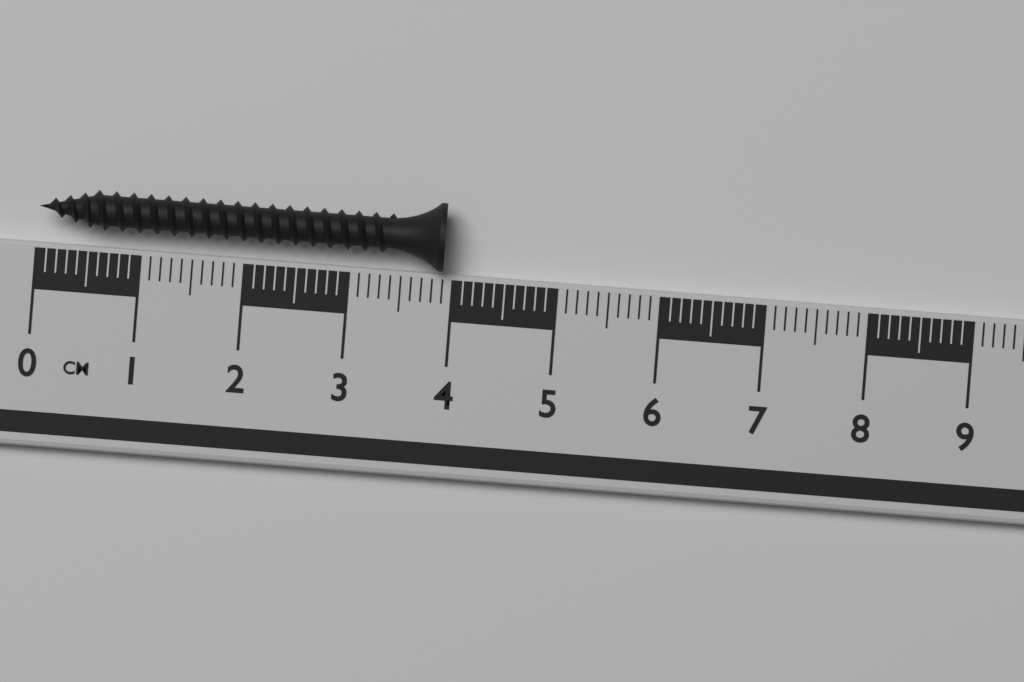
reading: 3.9 cm
